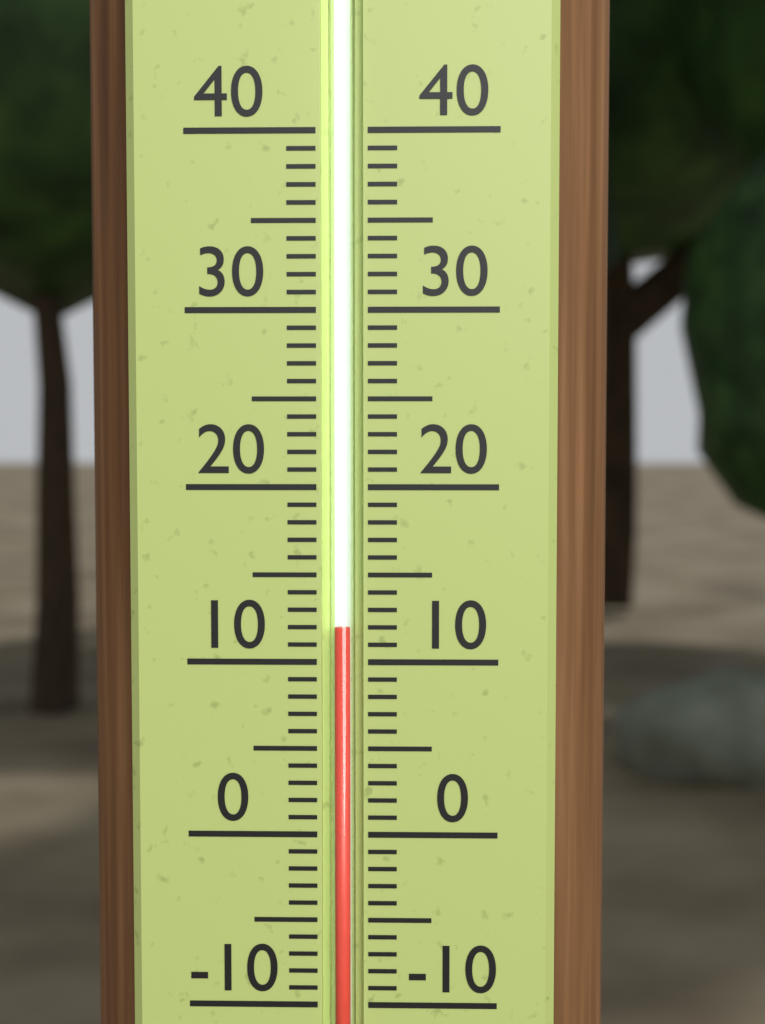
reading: 12 (no unit)
